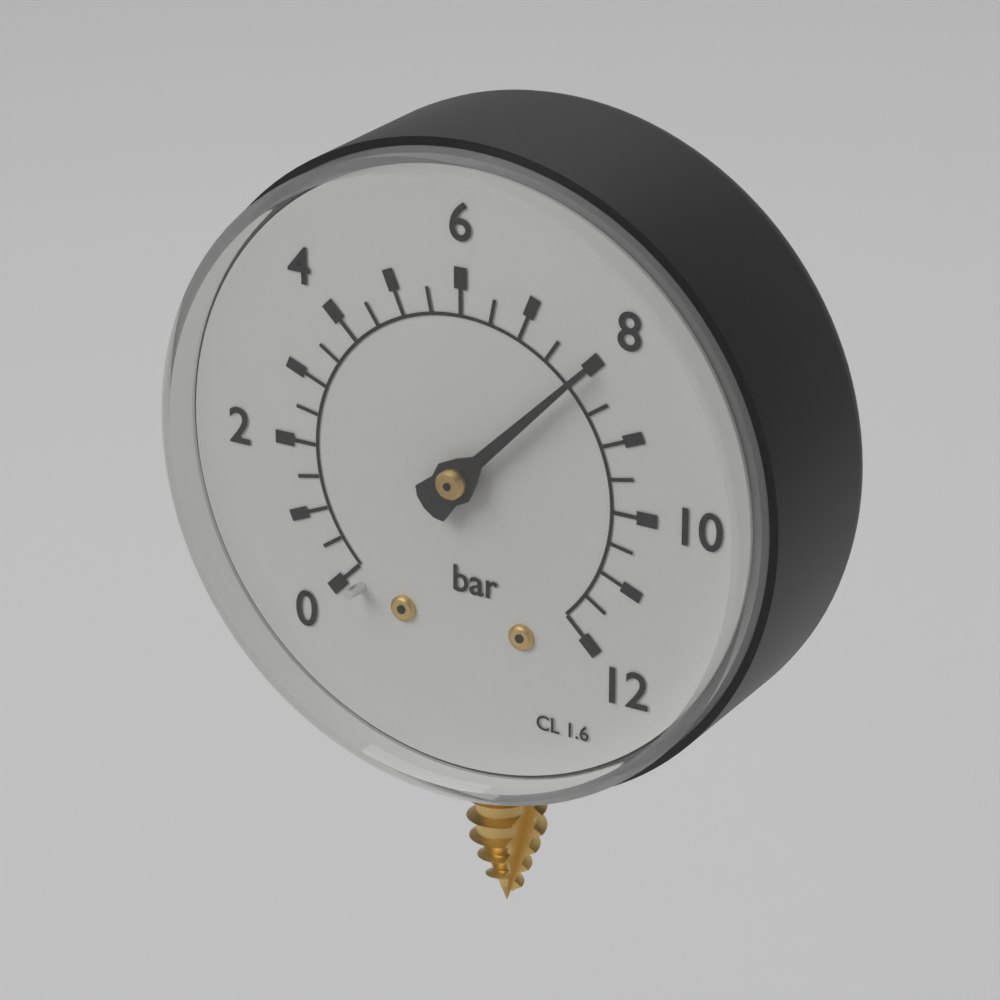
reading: 8.0 bar
